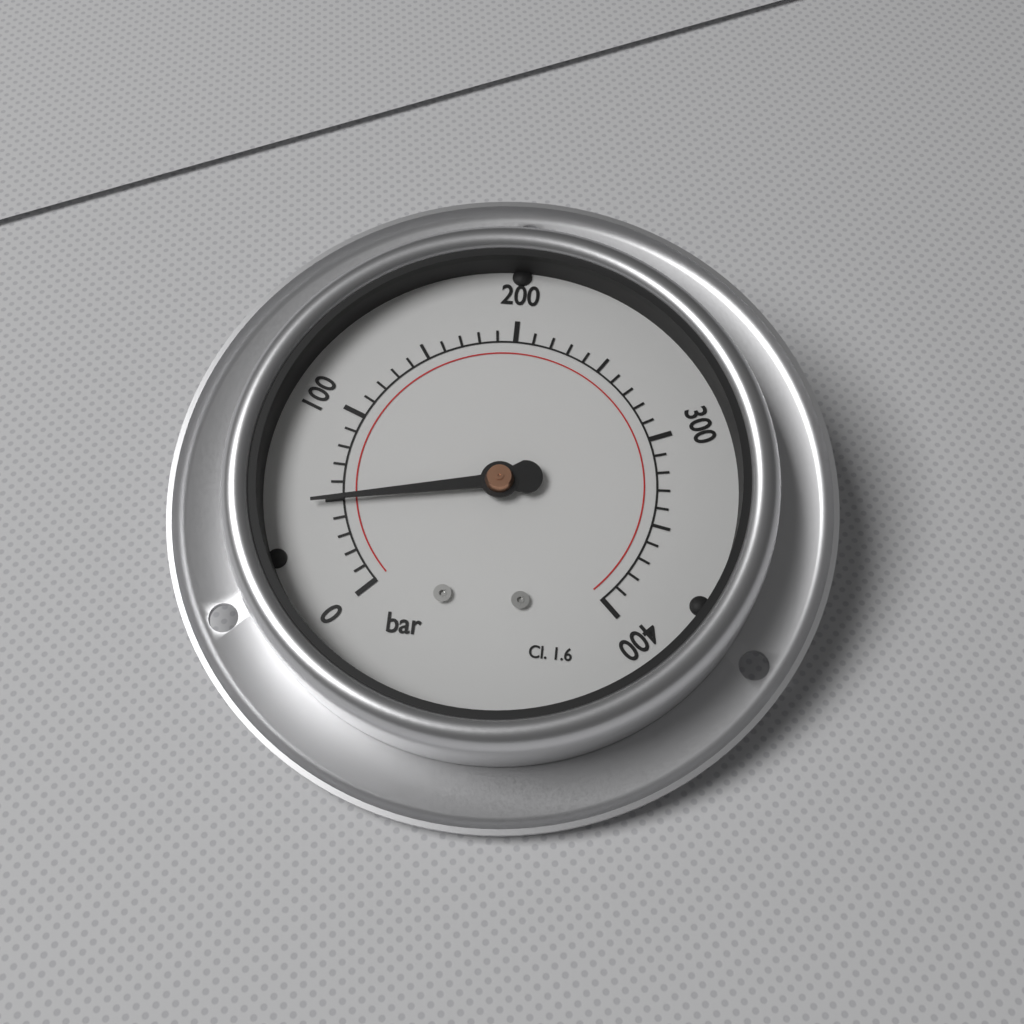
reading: 50 bar
